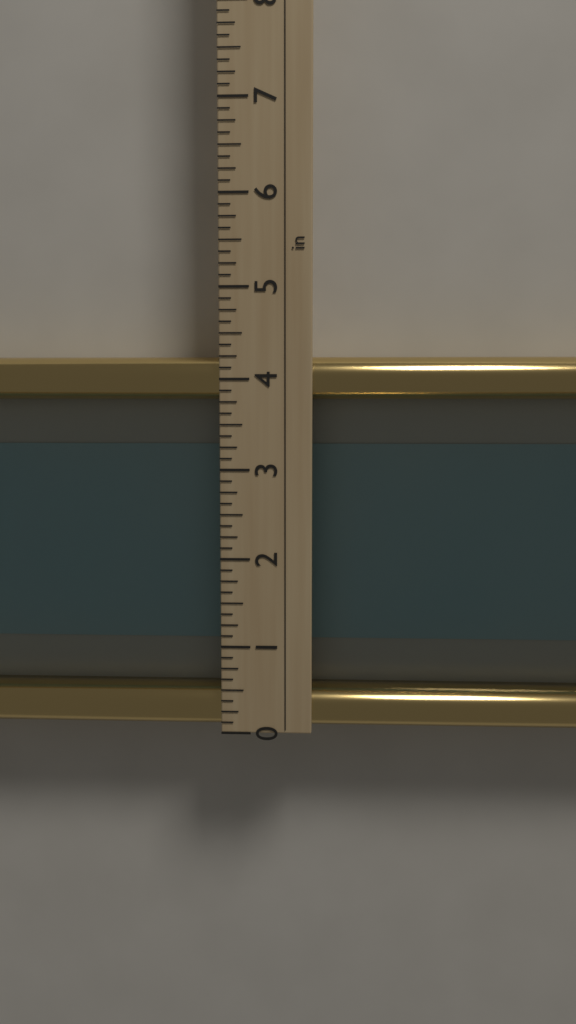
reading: 4.250 in
